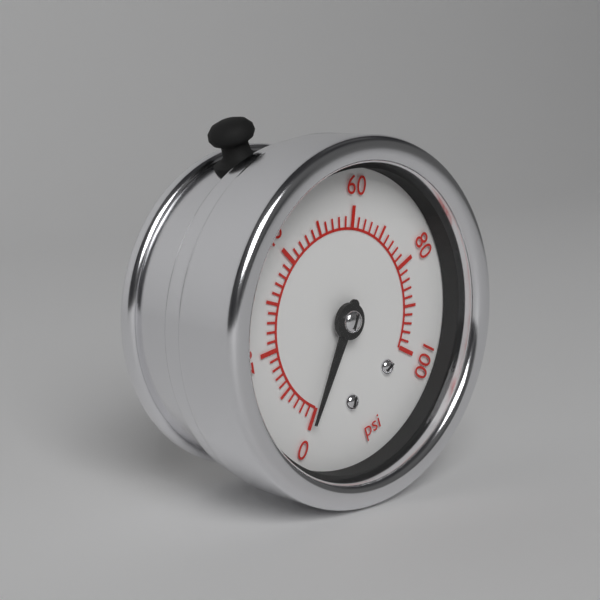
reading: 0 psi
